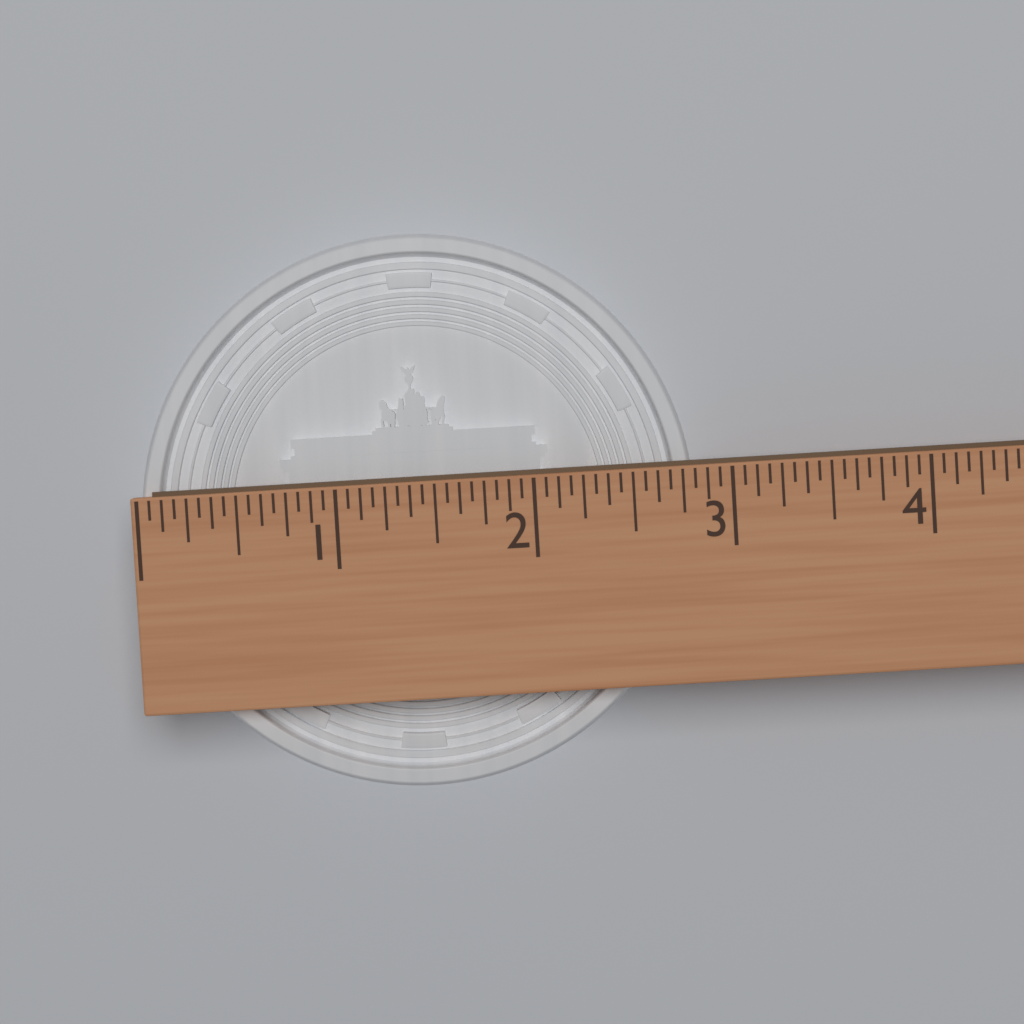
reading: 2.8125 (no unit)
